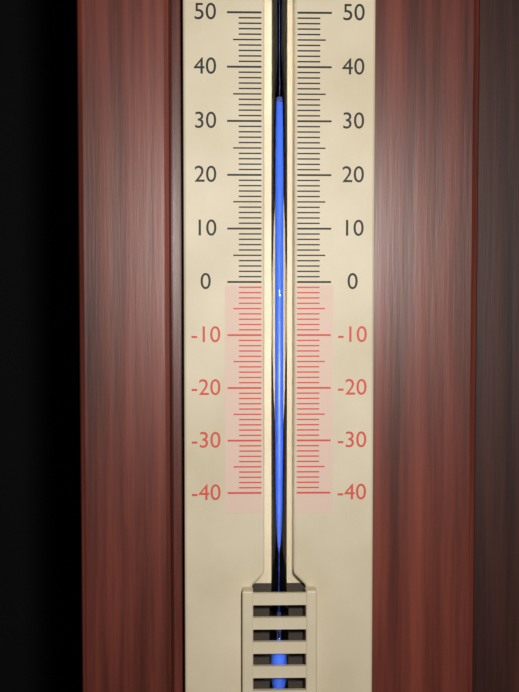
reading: 33 (no unit)
